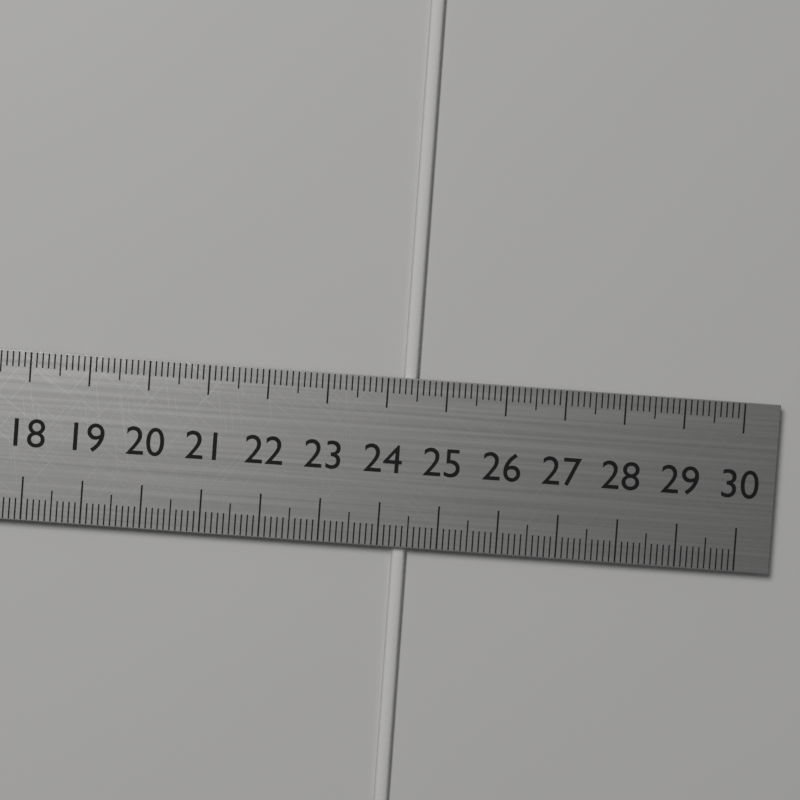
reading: 24.5 cm
